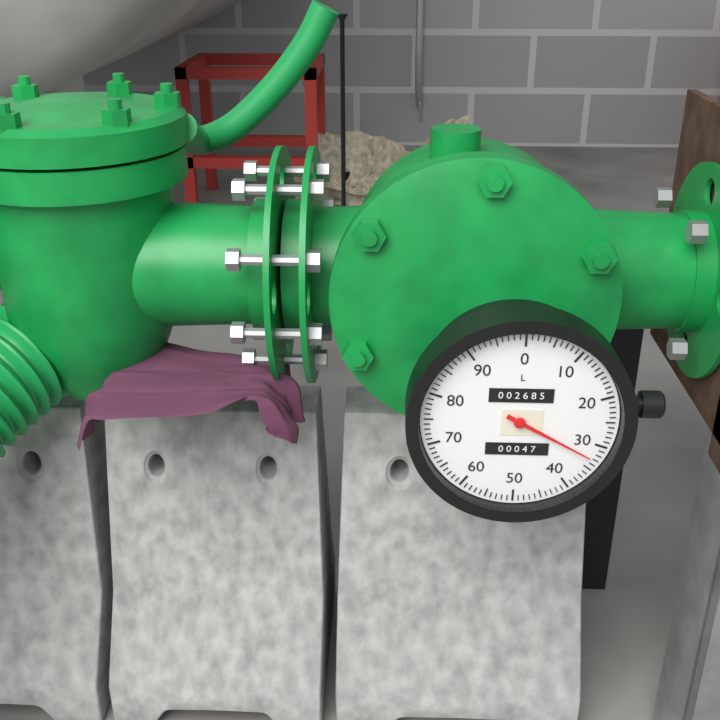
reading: 33 L
